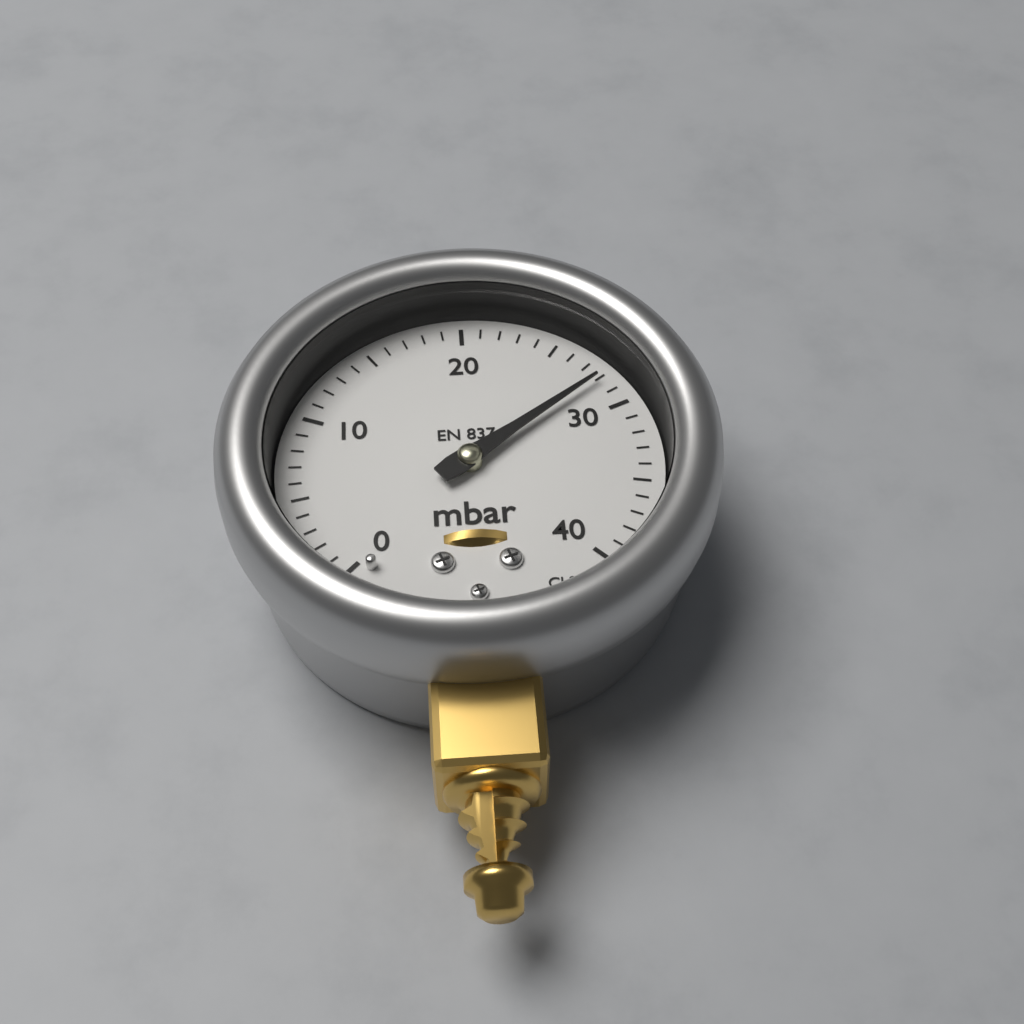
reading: 28 mbar
